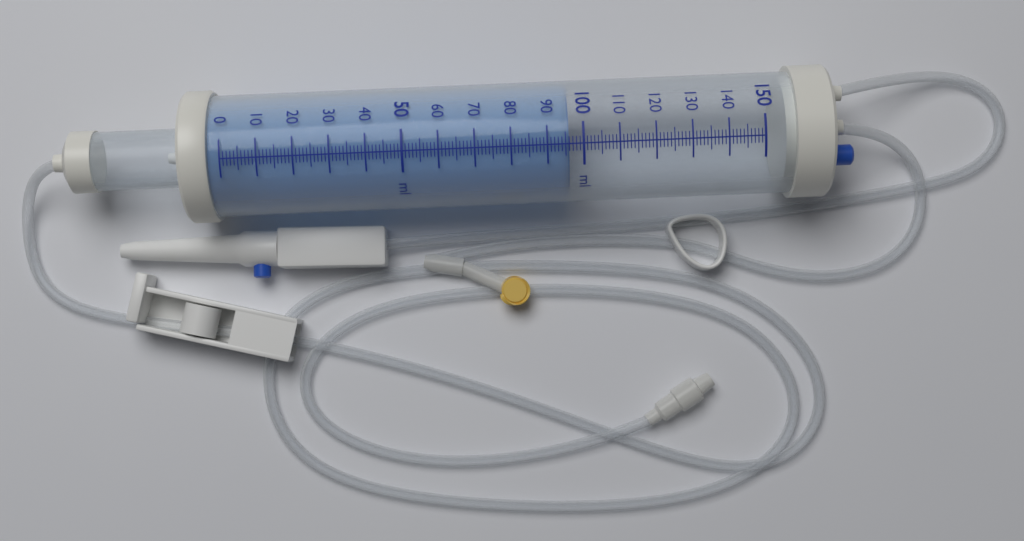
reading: 96 ml
